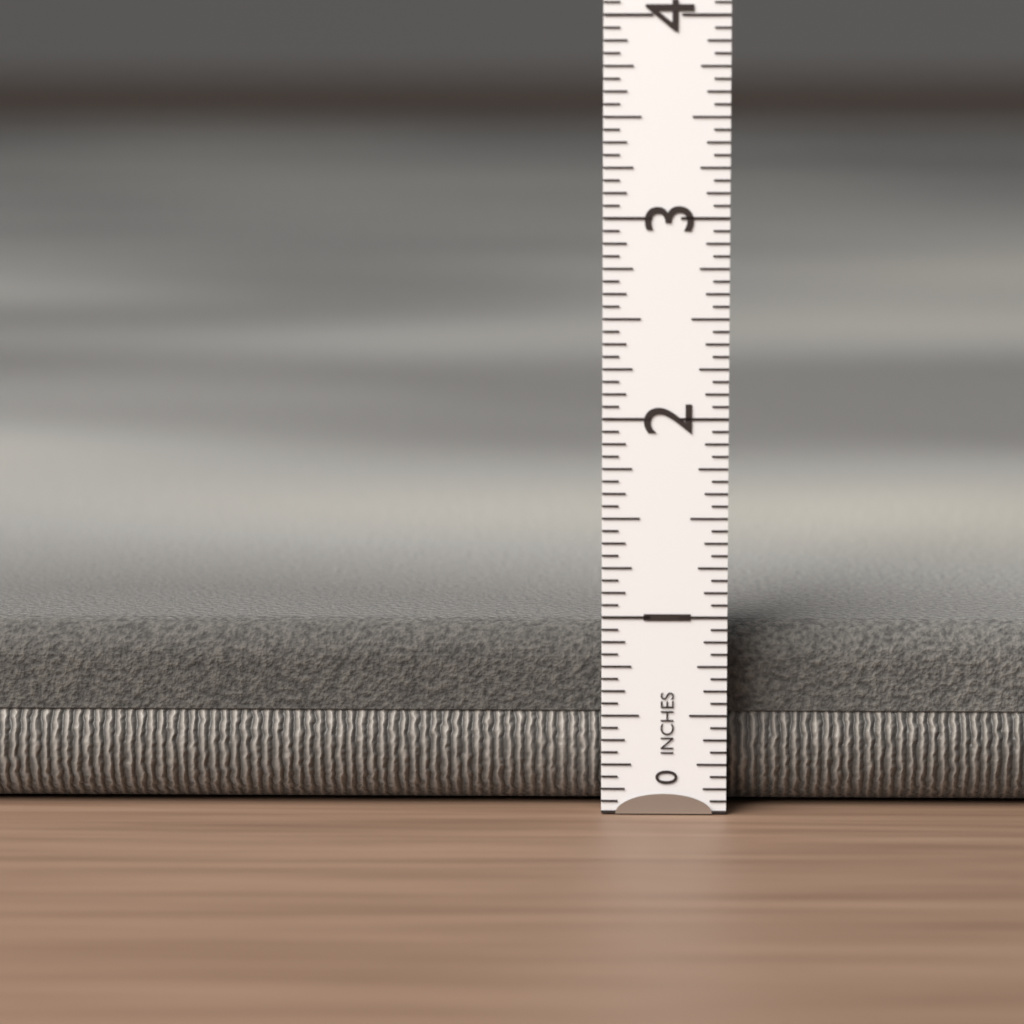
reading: 0.9375 in
